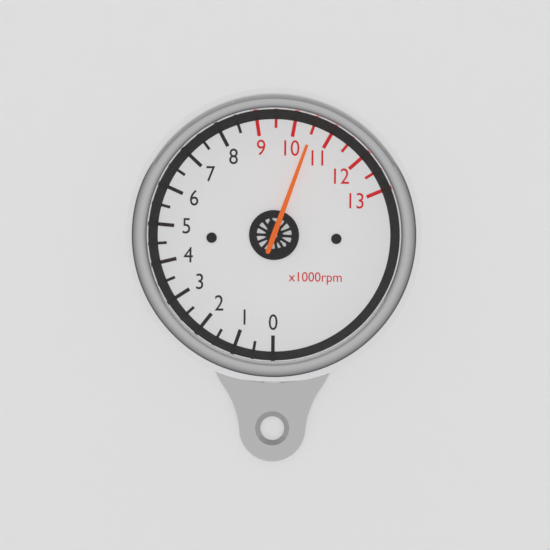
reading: 10.5 x1000rpm
